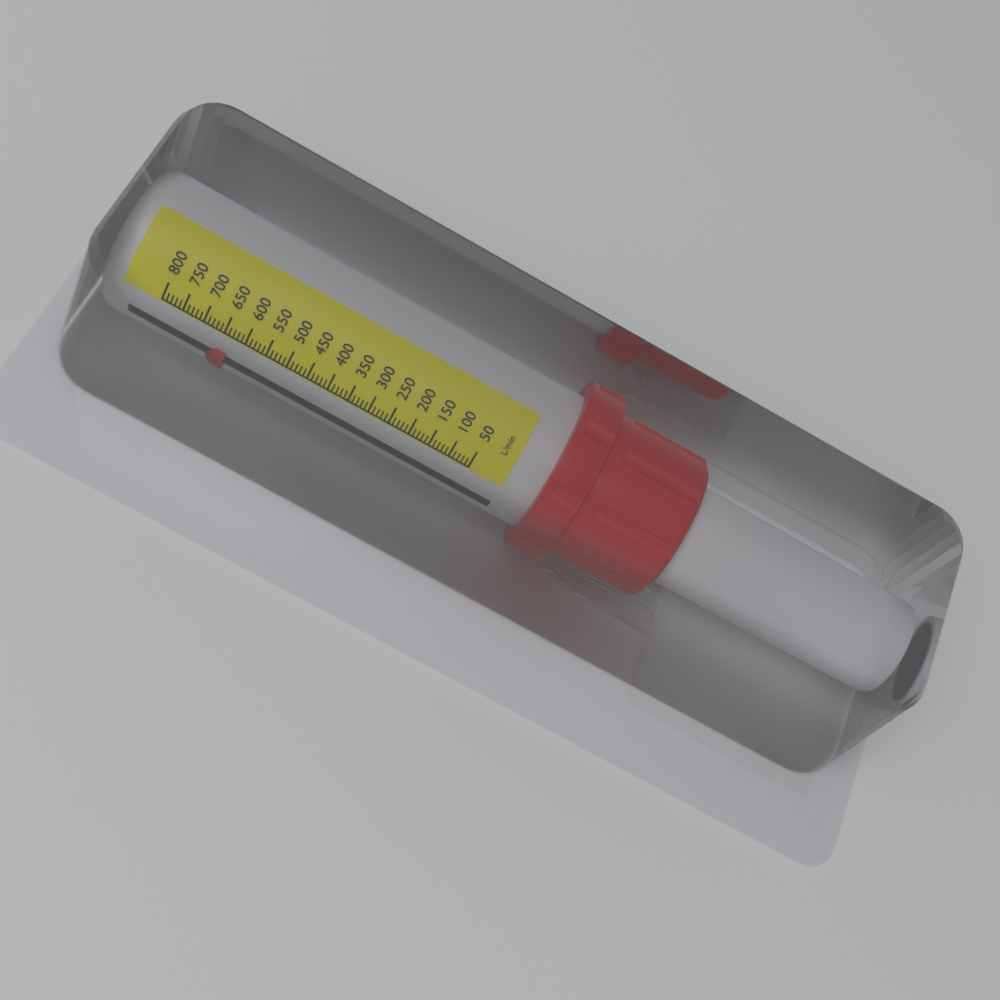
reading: 630 L/min
